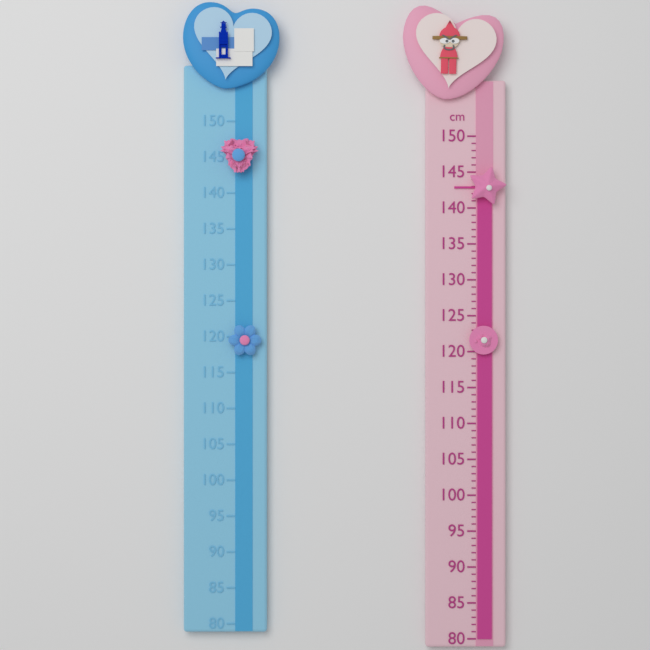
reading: 143 cm
